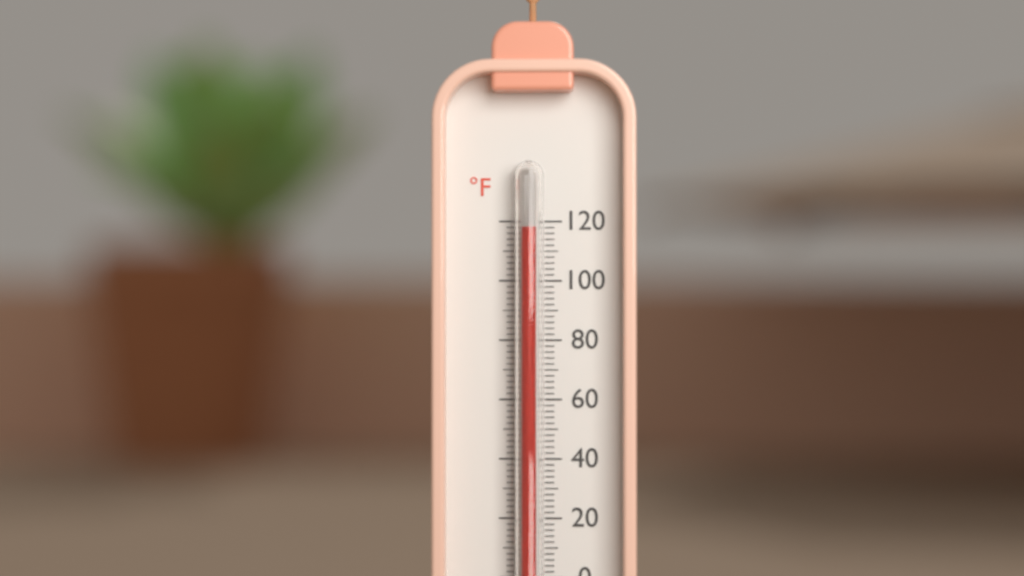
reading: 118 °F
